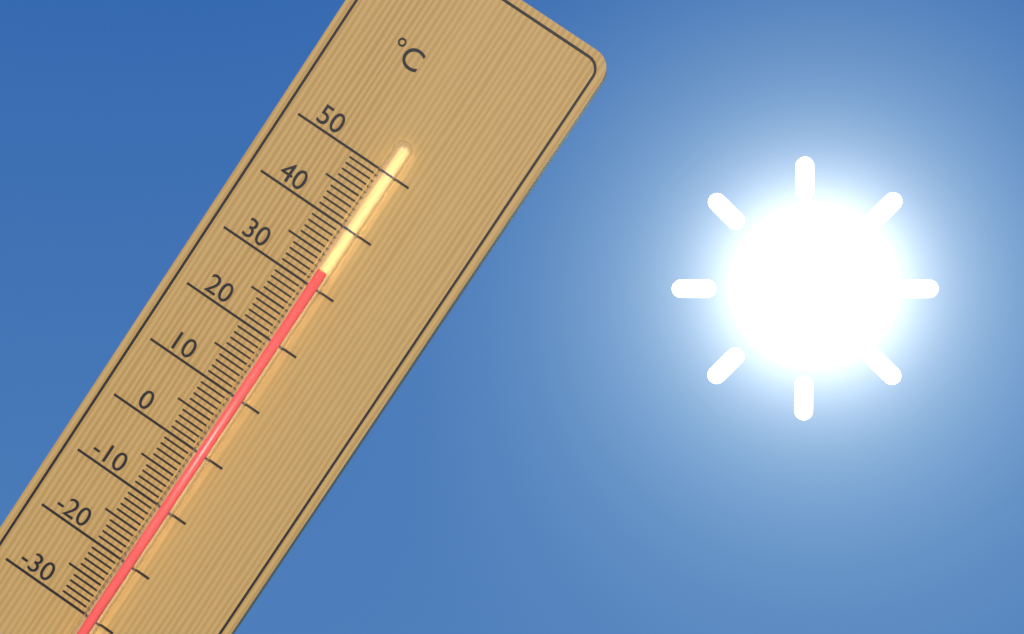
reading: 33 °C
